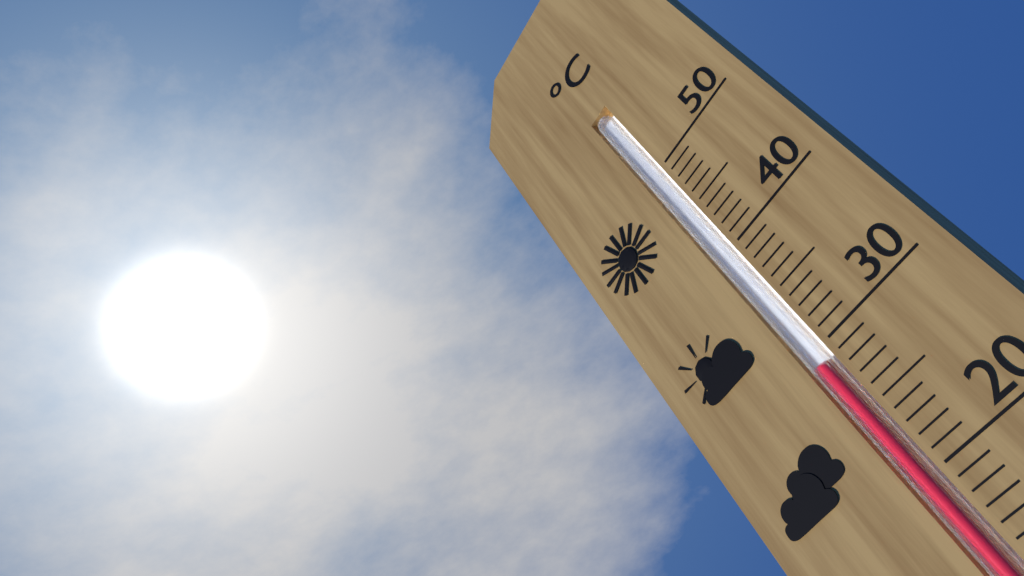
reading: 29 °C
